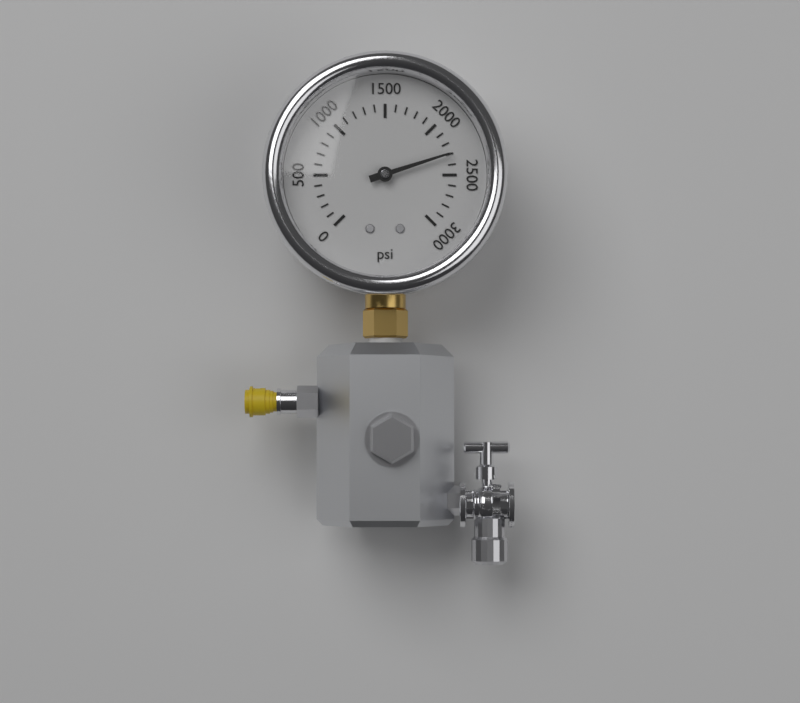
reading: 2300 psi
